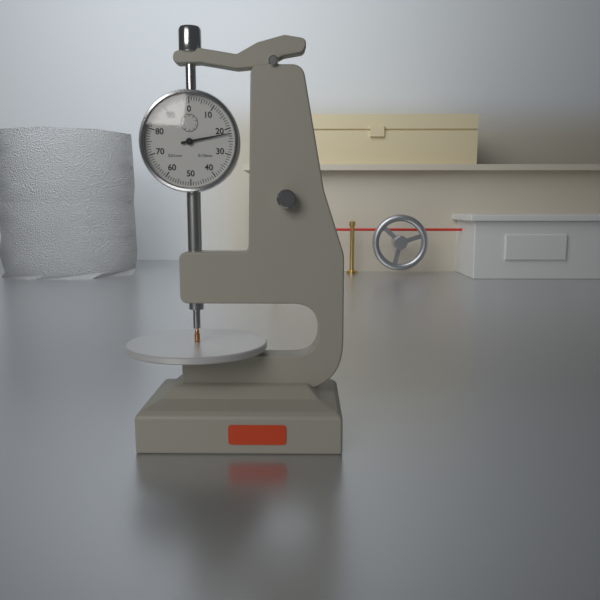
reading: 0.22 mm
